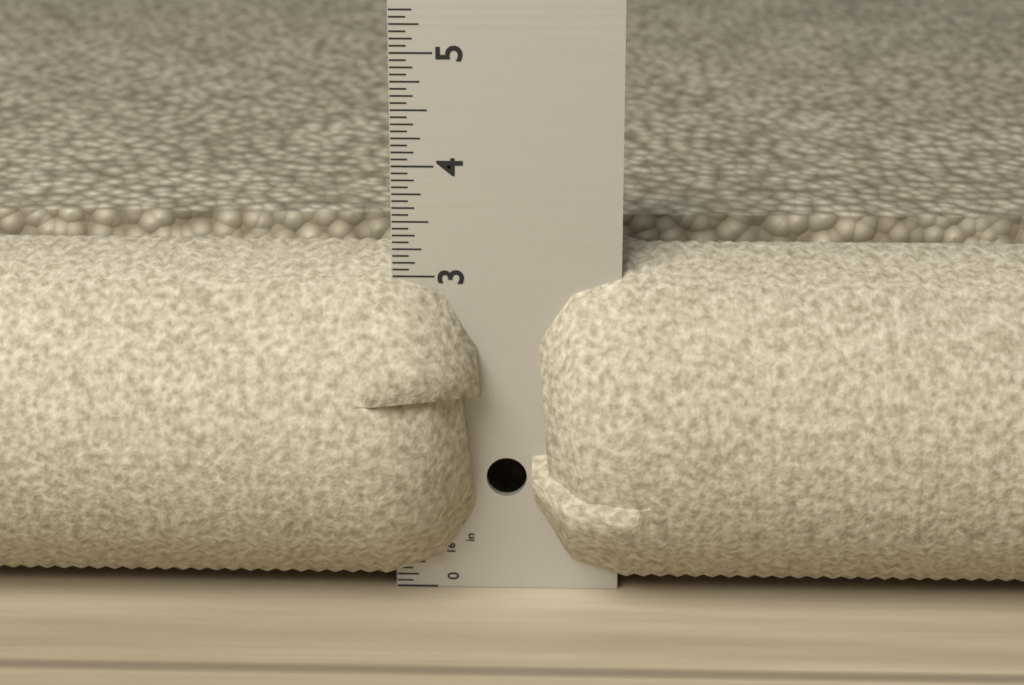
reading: 3.1875 in
